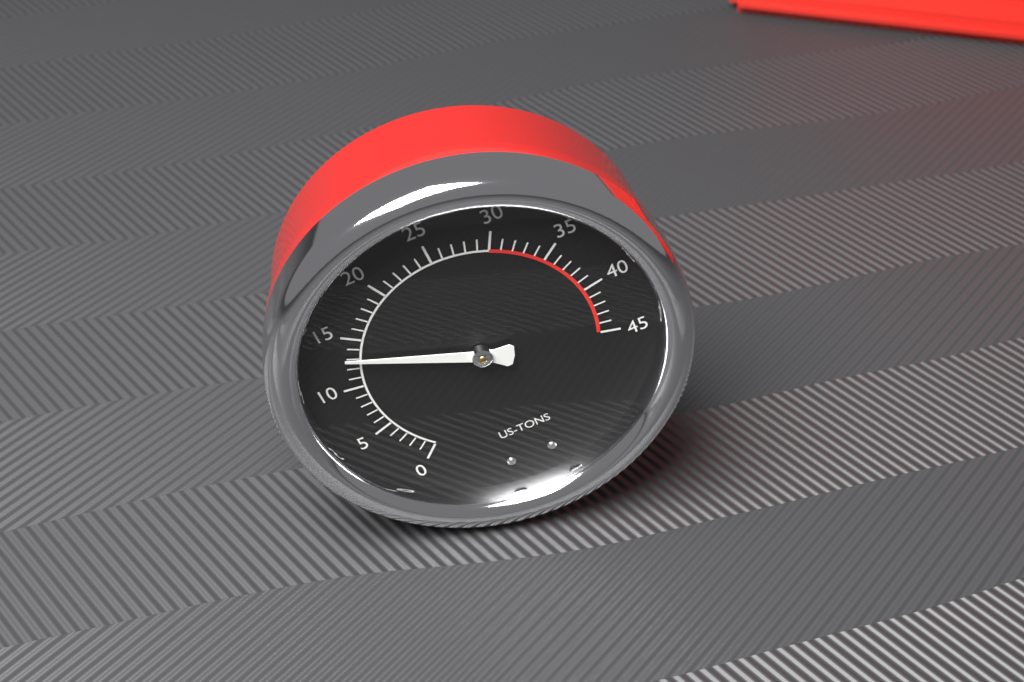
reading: 13 US tons
